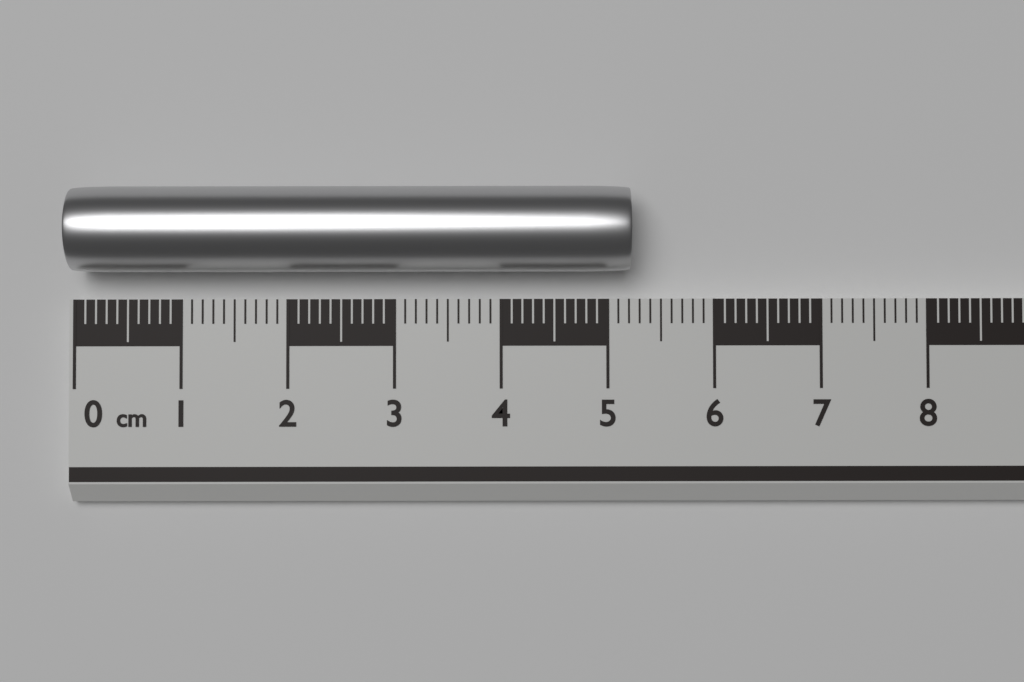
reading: 5.2 cm
